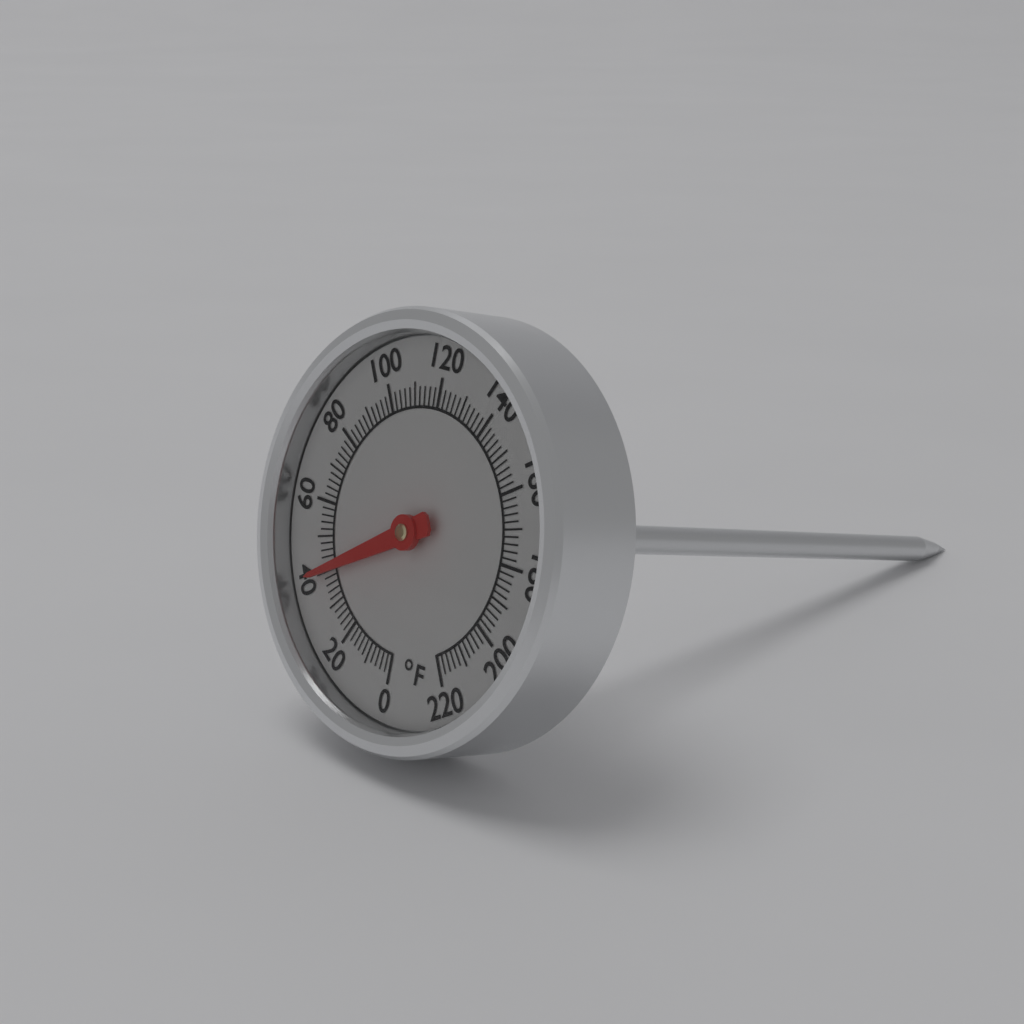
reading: 40 °F
